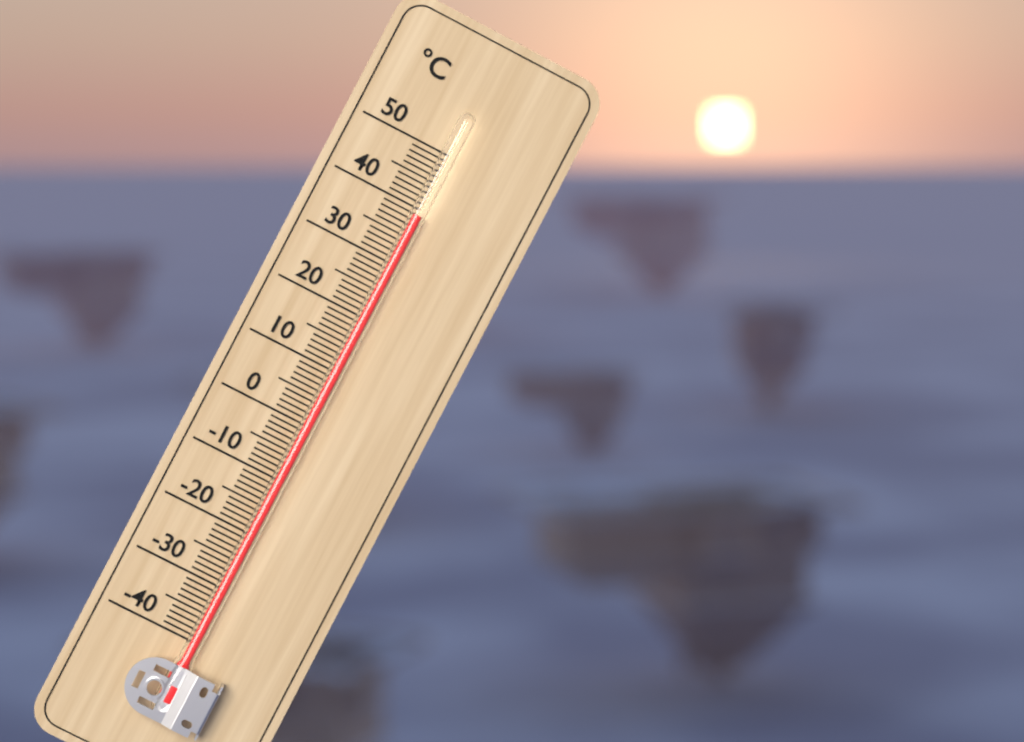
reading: 39 °C
